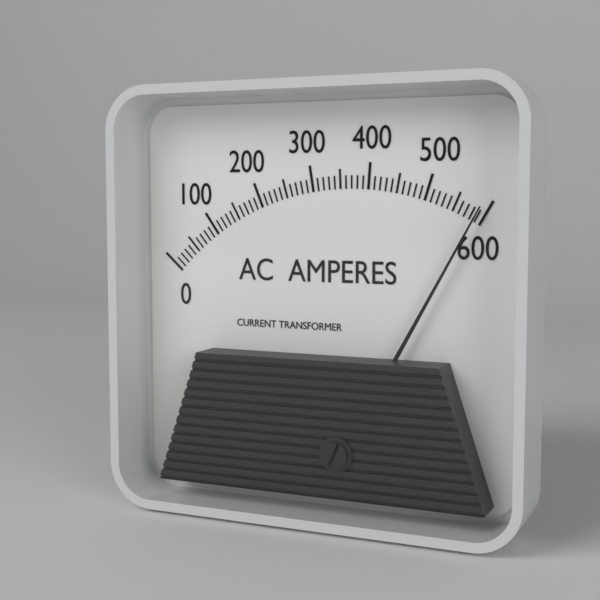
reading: 590 A
